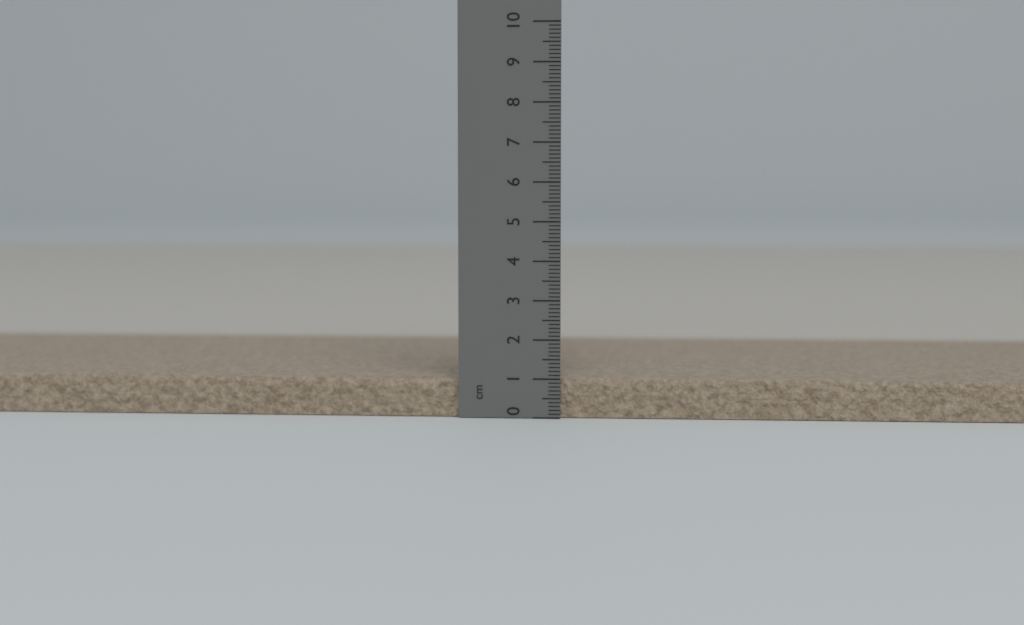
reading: 1.0 cm
